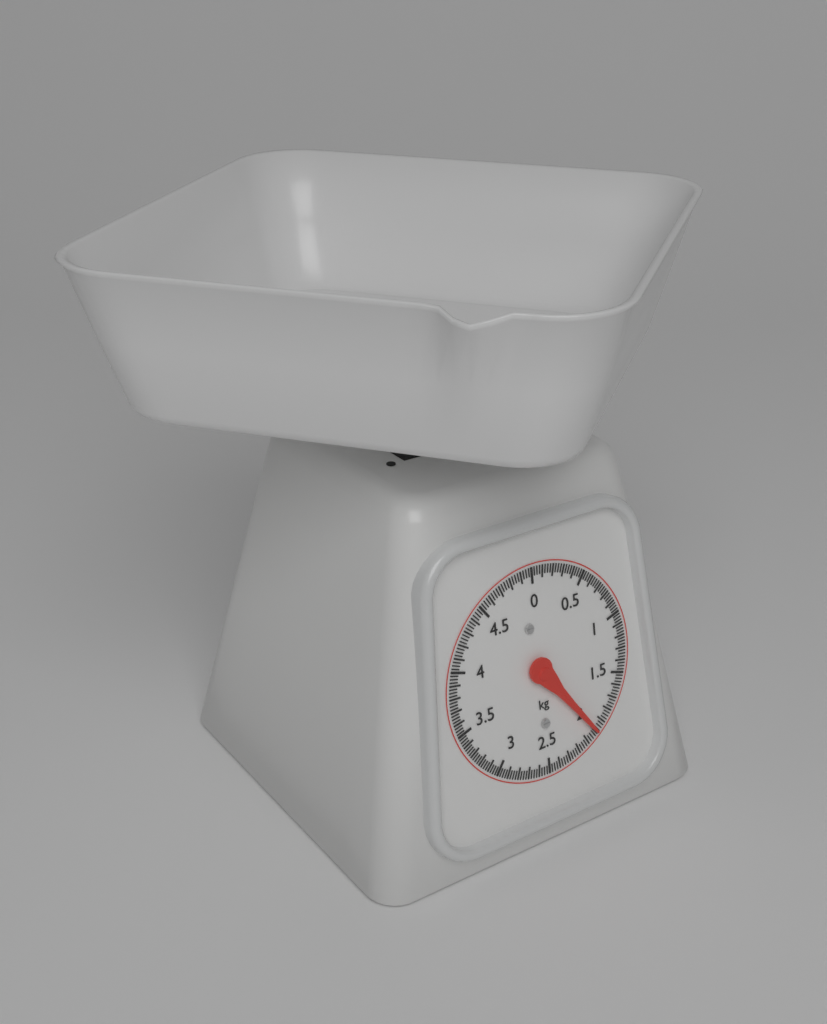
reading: 2.000 kg
